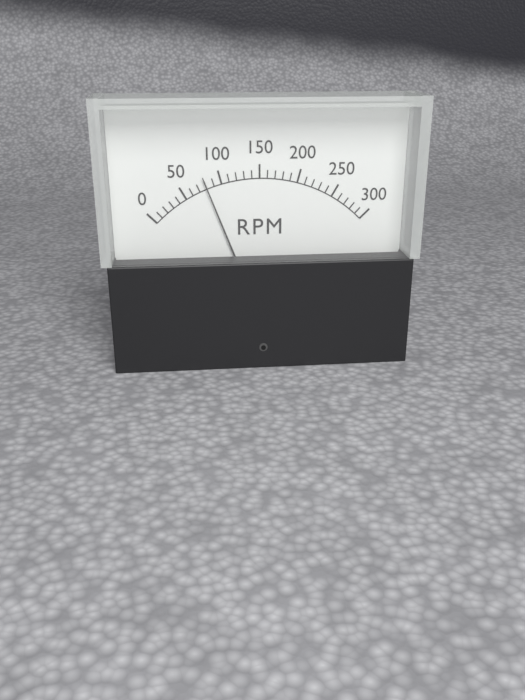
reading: 80 RPM
